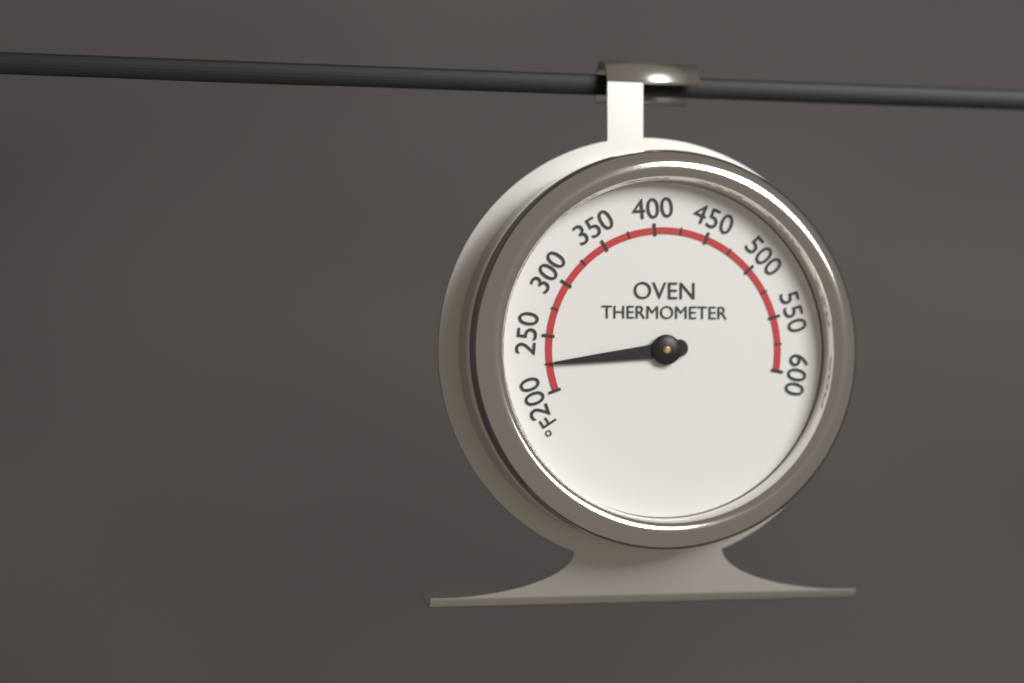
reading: 225 °F
